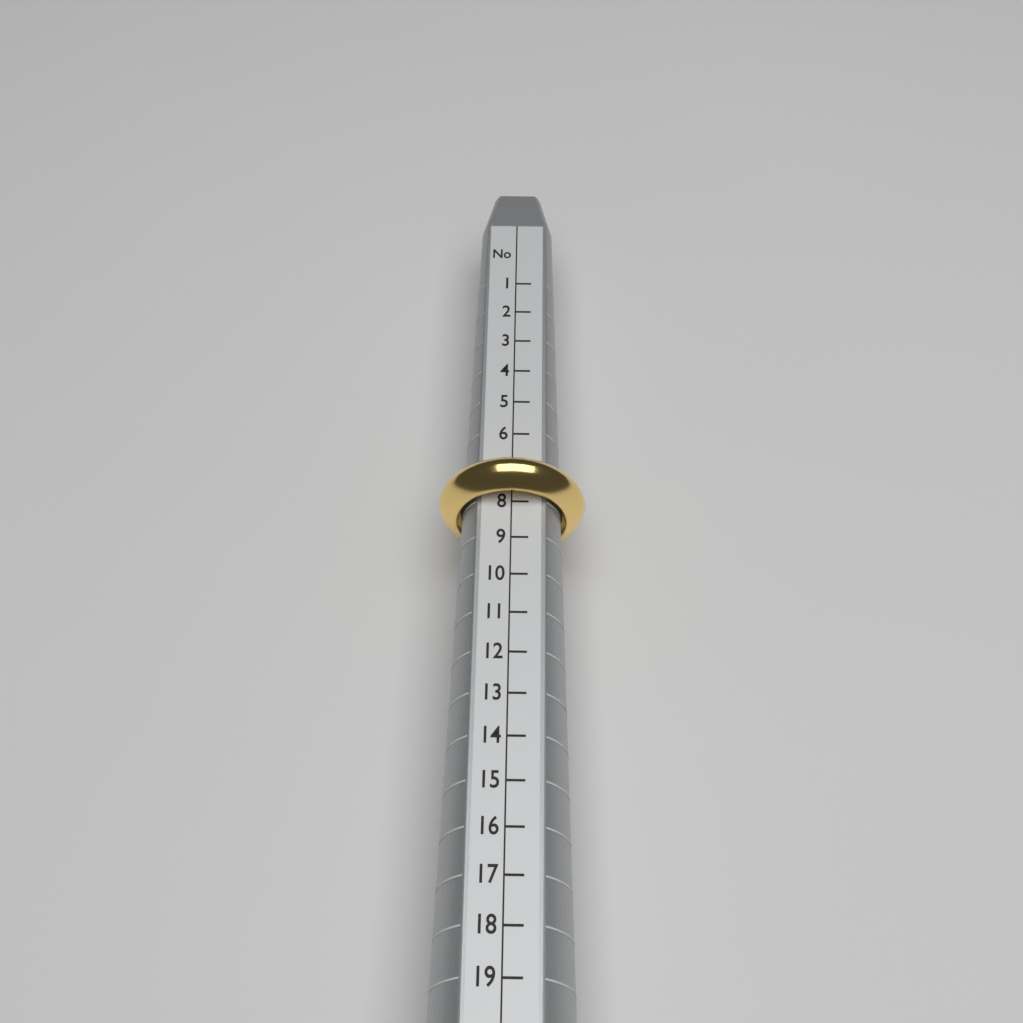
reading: 8 (no unit)
